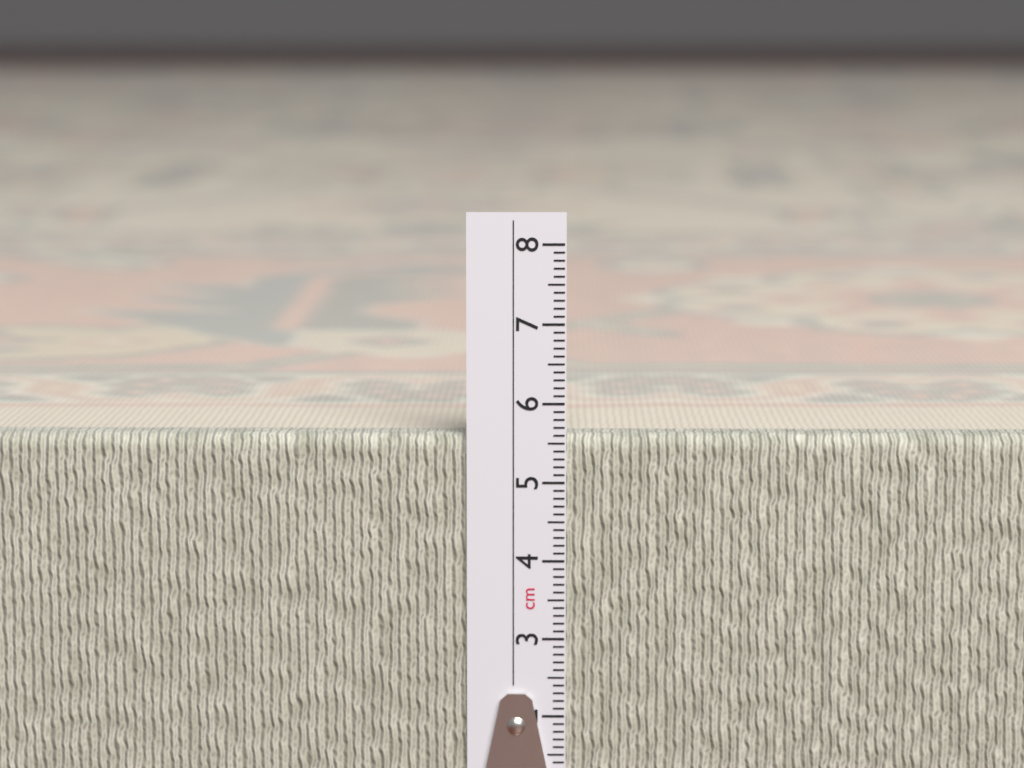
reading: 5.6 cm
